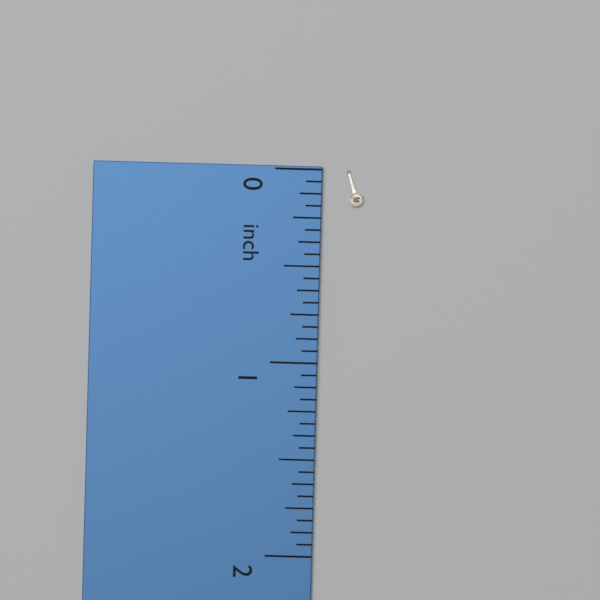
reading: 0.1875 inch
